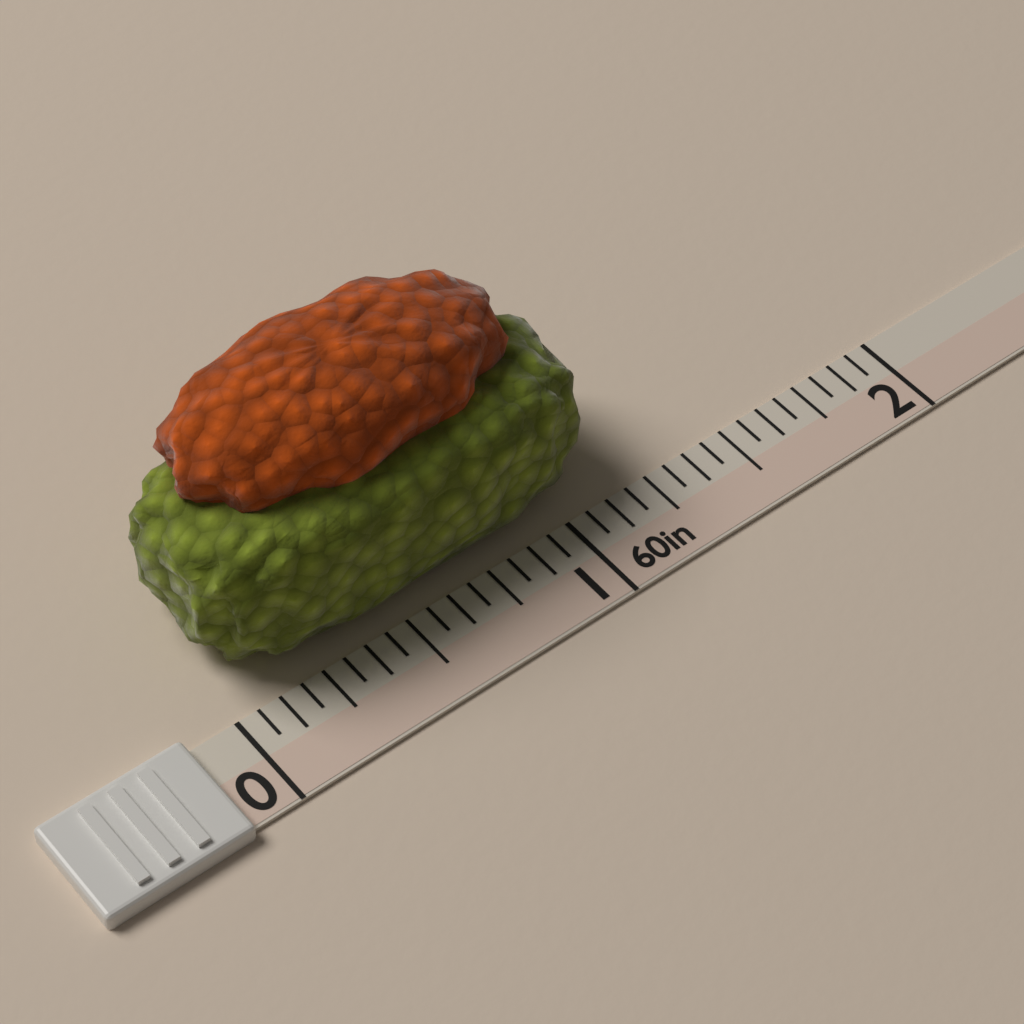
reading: 1.1875 in
